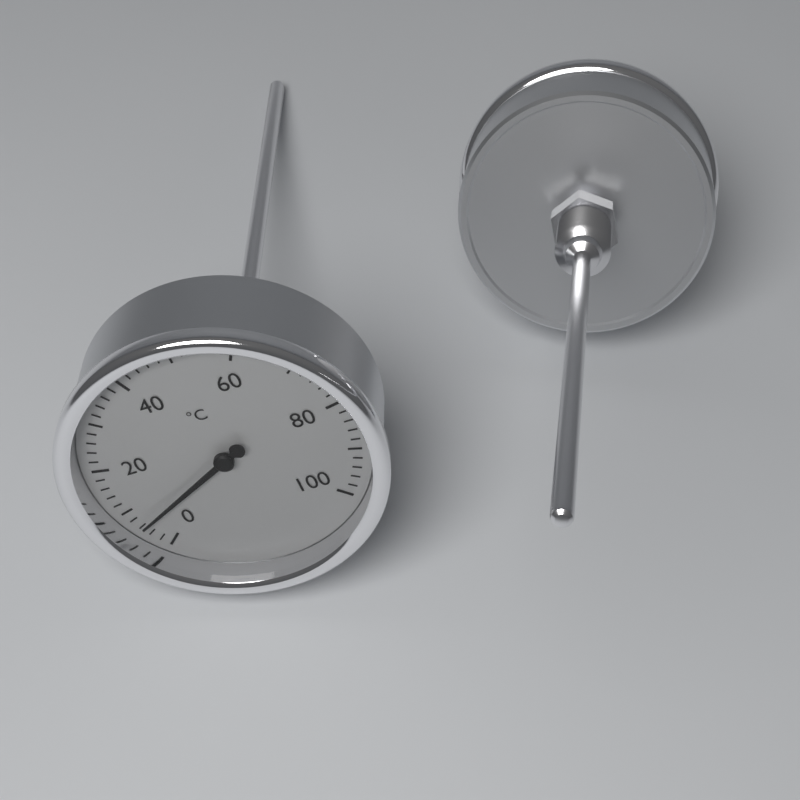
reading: 6 °C
